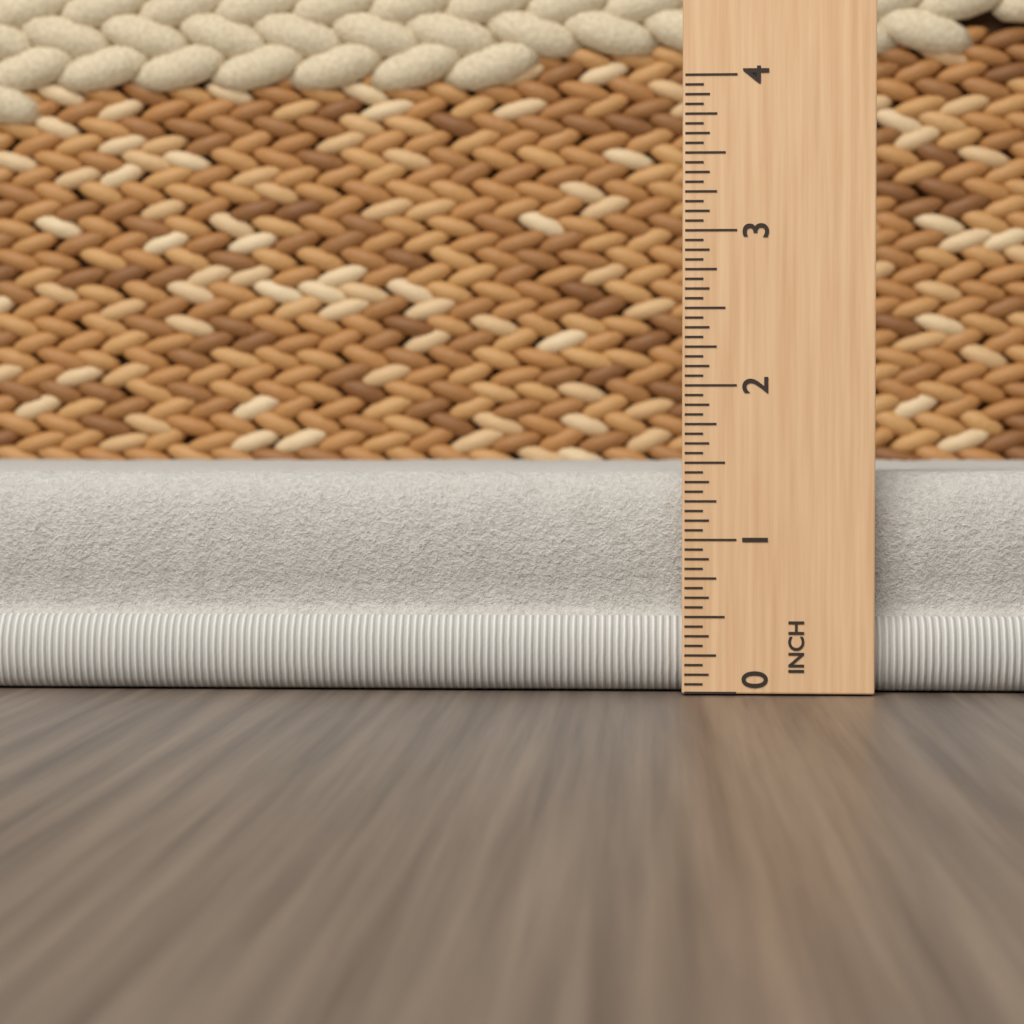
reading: 1.4375 in
